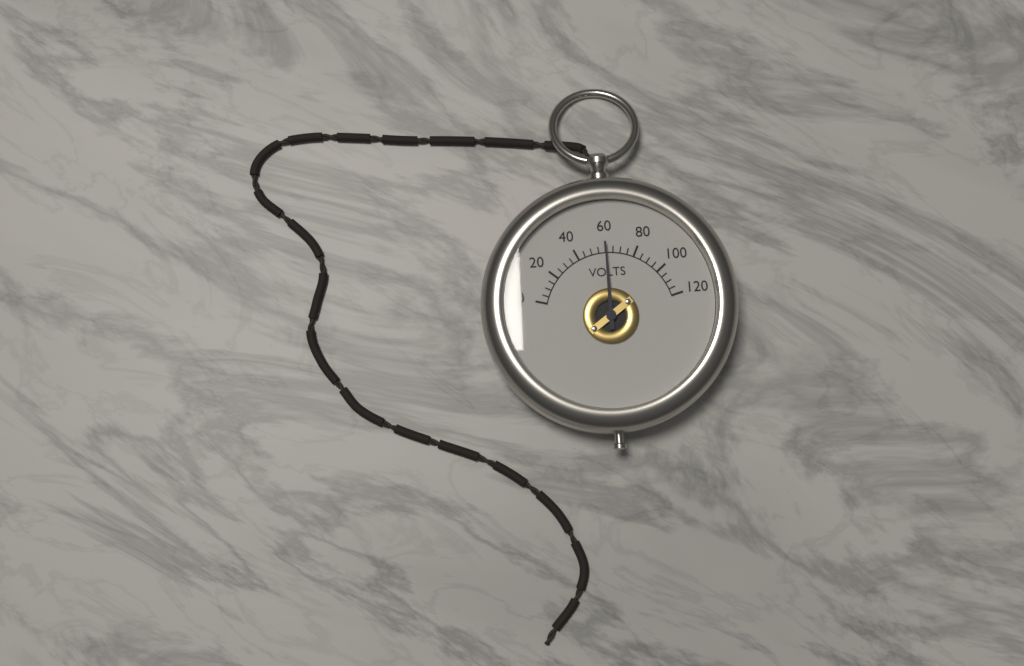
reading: 60 V
